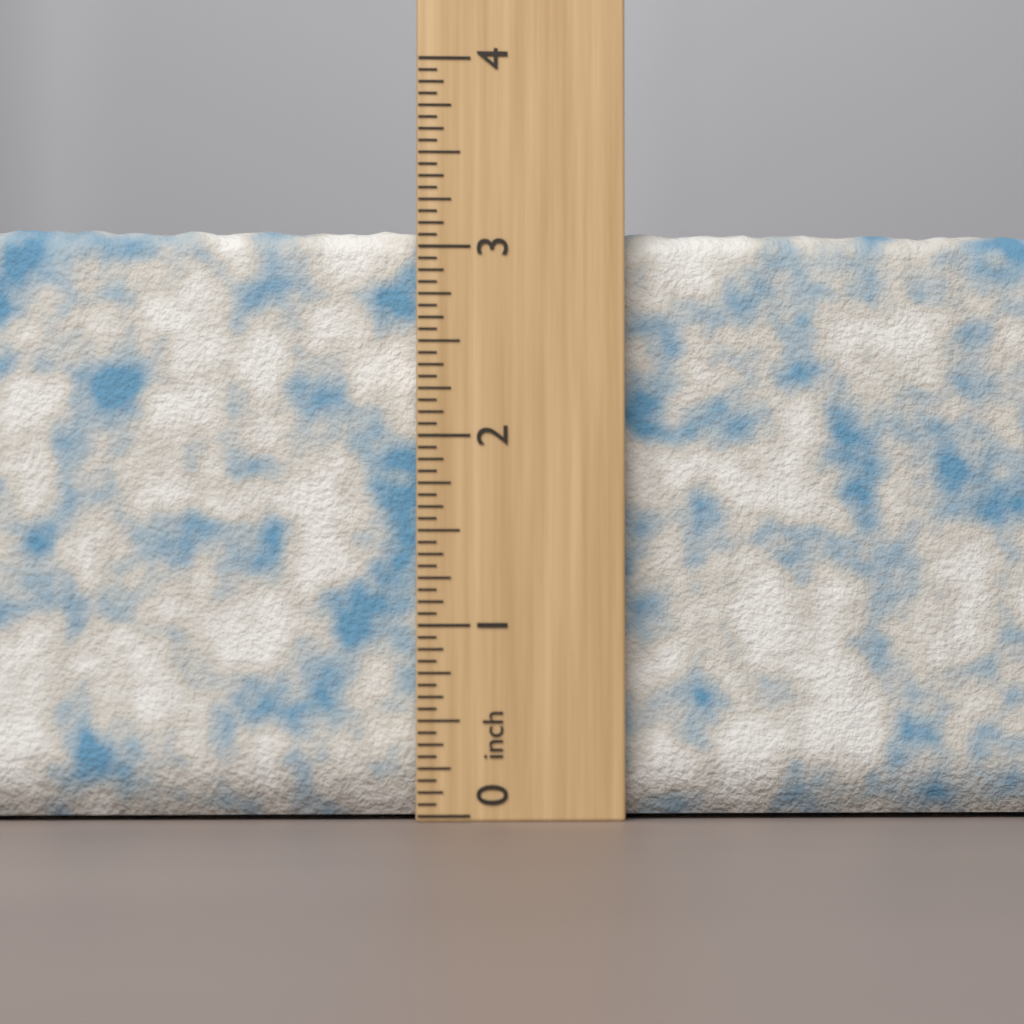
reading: 3.1250 inch
